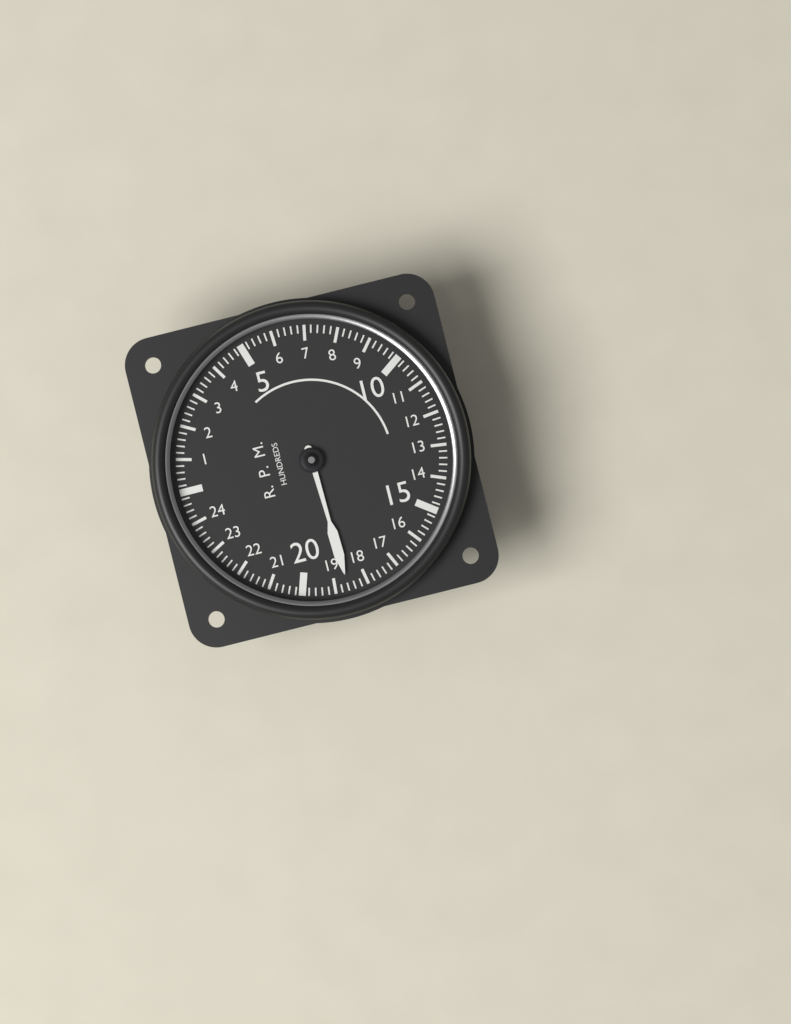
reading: 18.6 RPM x100
